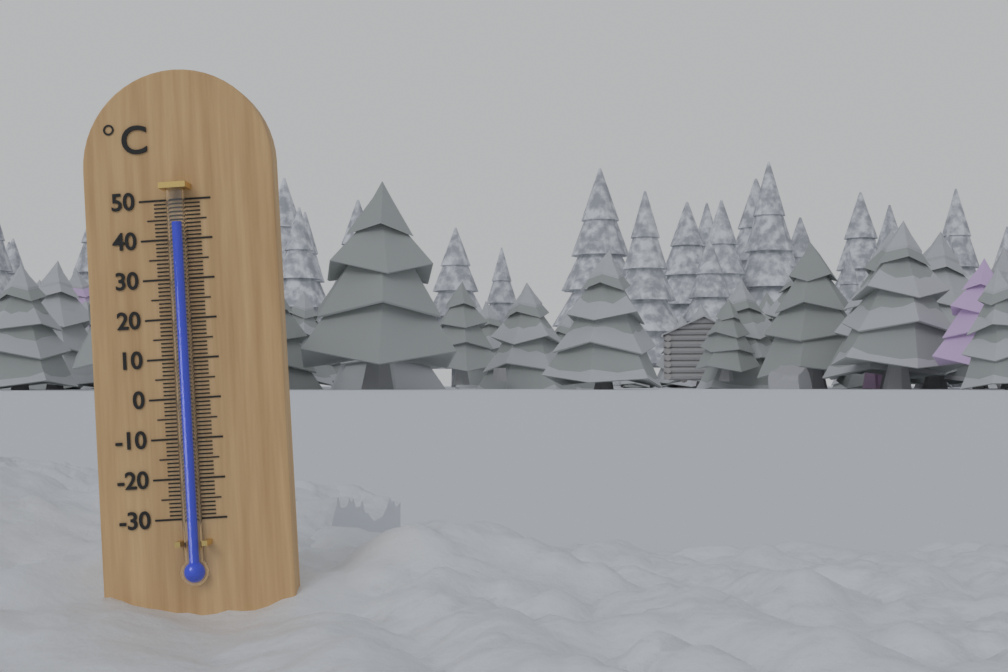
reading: 44 °C
